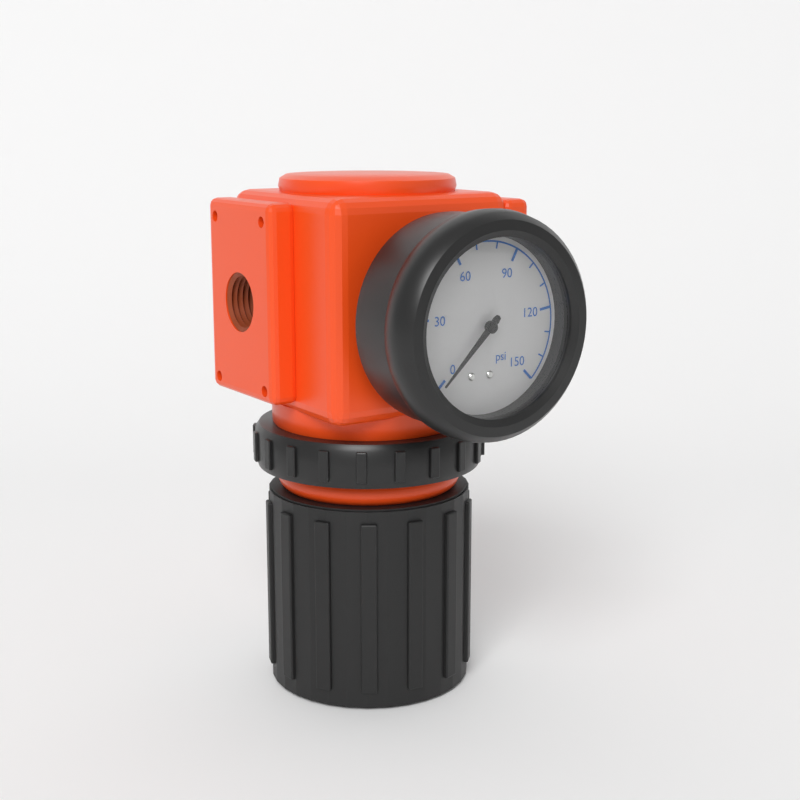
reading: 0 psi
